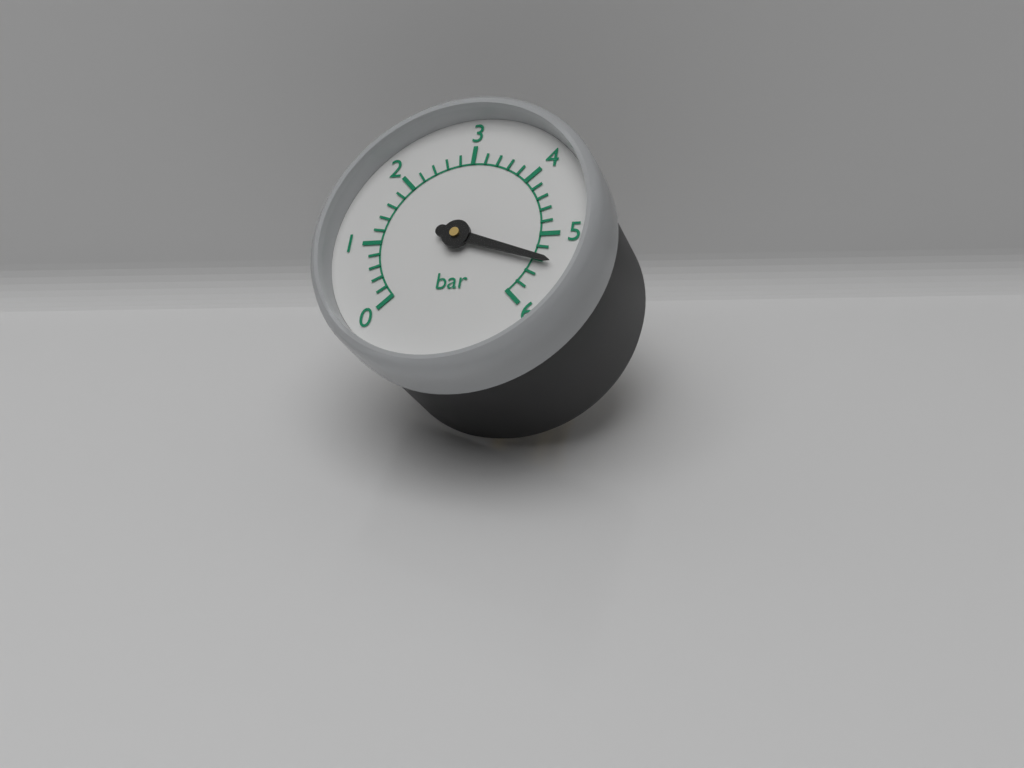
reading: 5.4 bar
